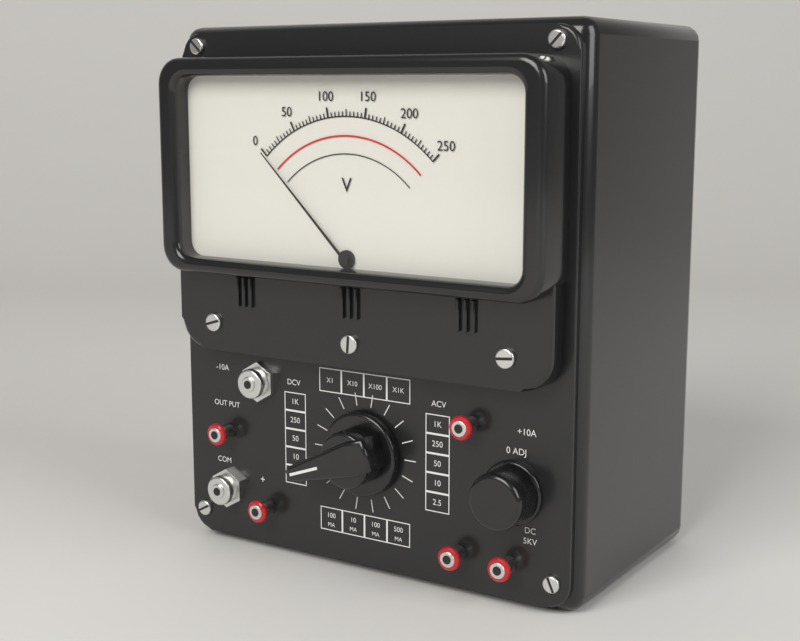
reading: 0 V
